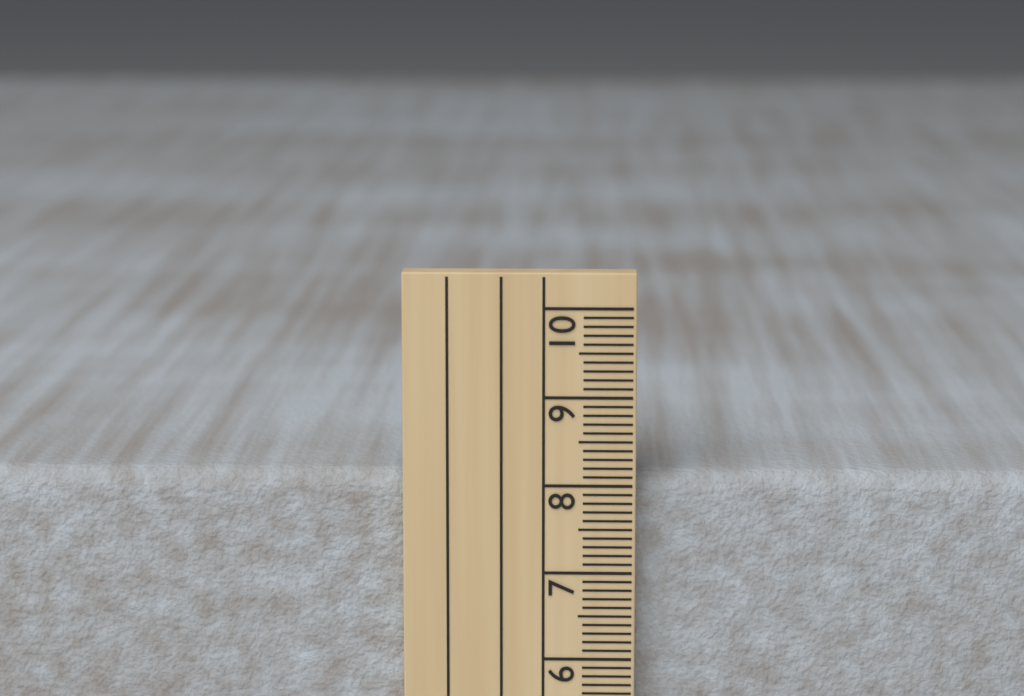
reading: 8.1 cm
